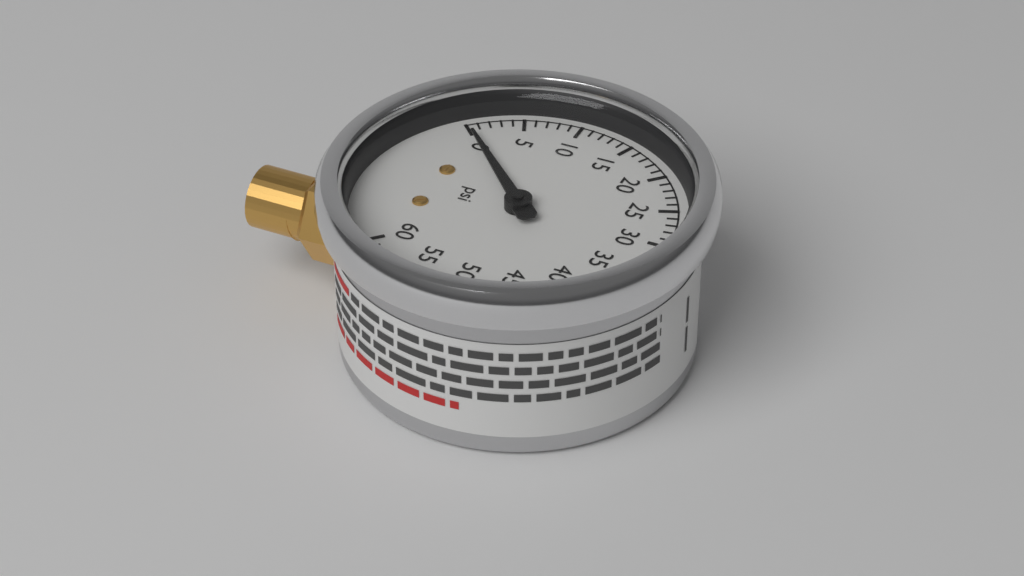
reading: 0 psi
